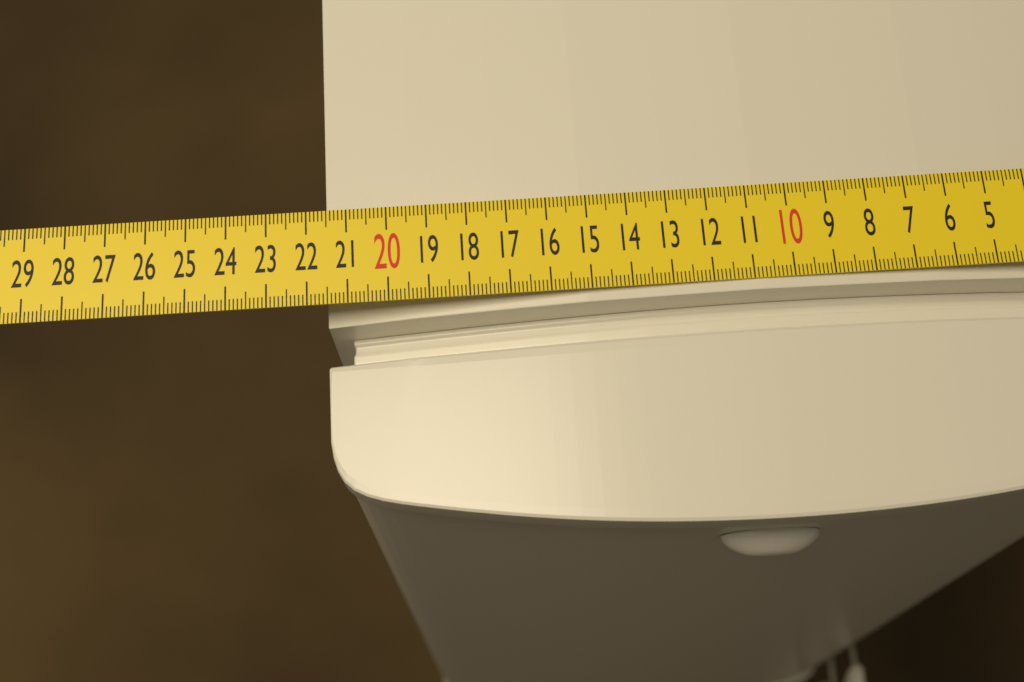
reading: 21.6 cm
